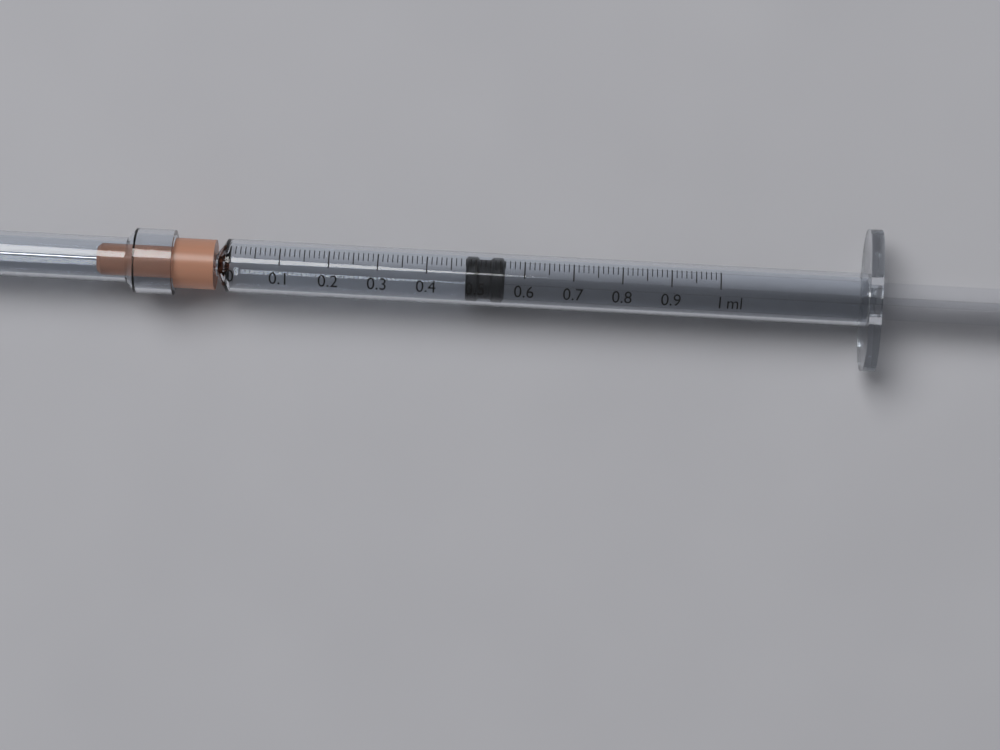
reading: 0.48 ml
